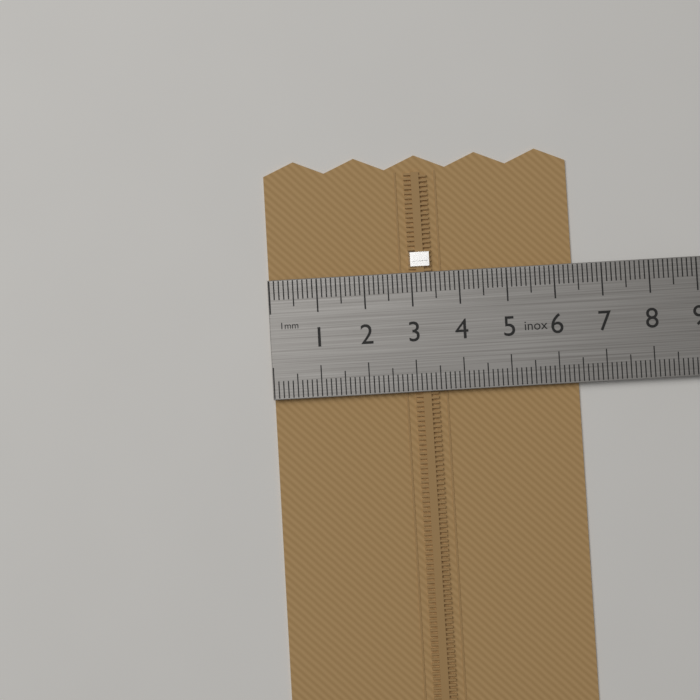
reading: 6.4 cm
